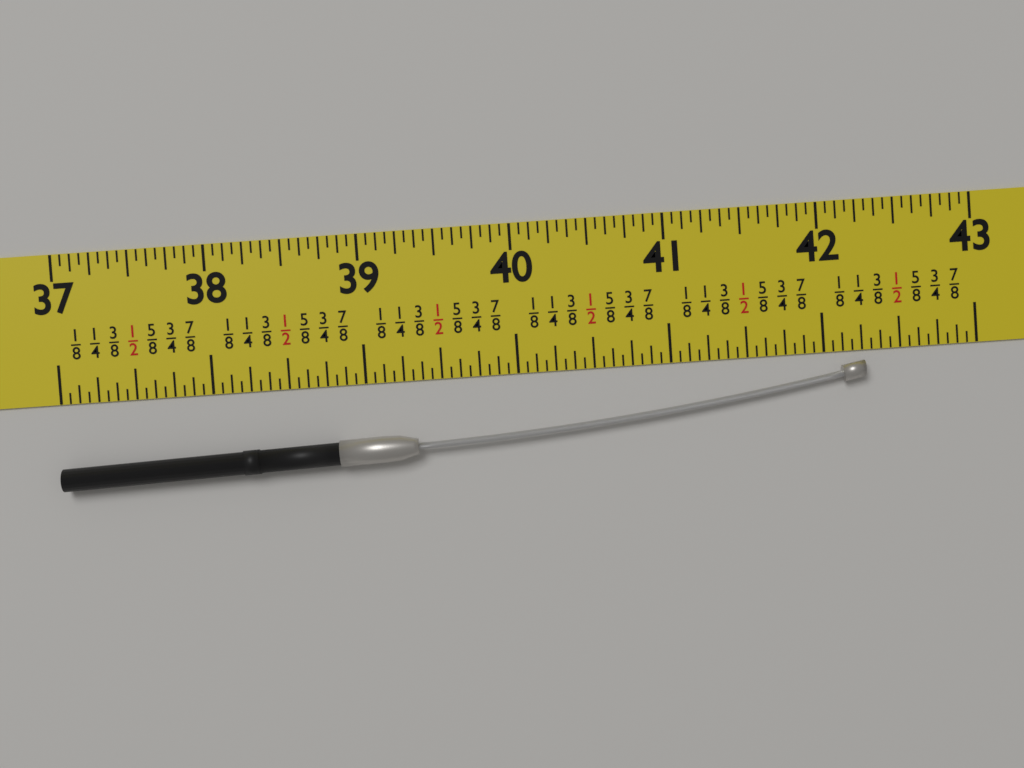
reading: 42.2500 in
